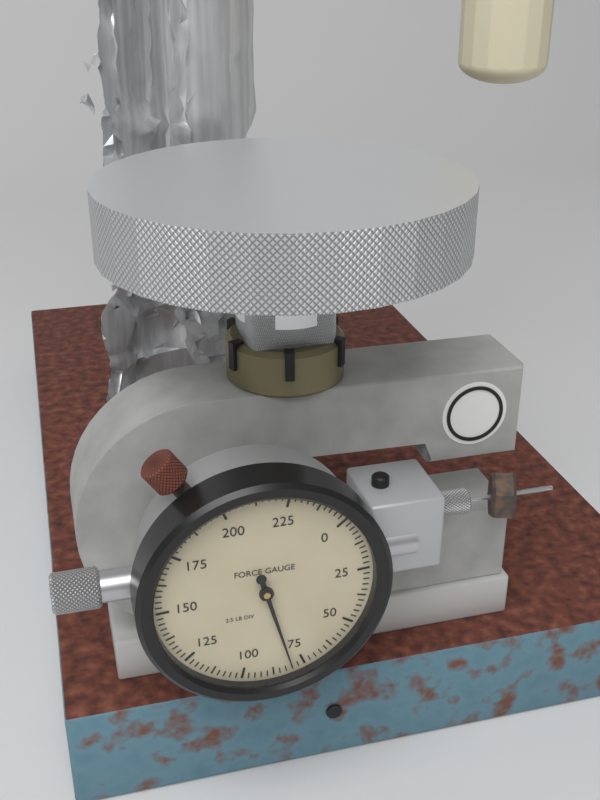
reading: 80.0 lb
